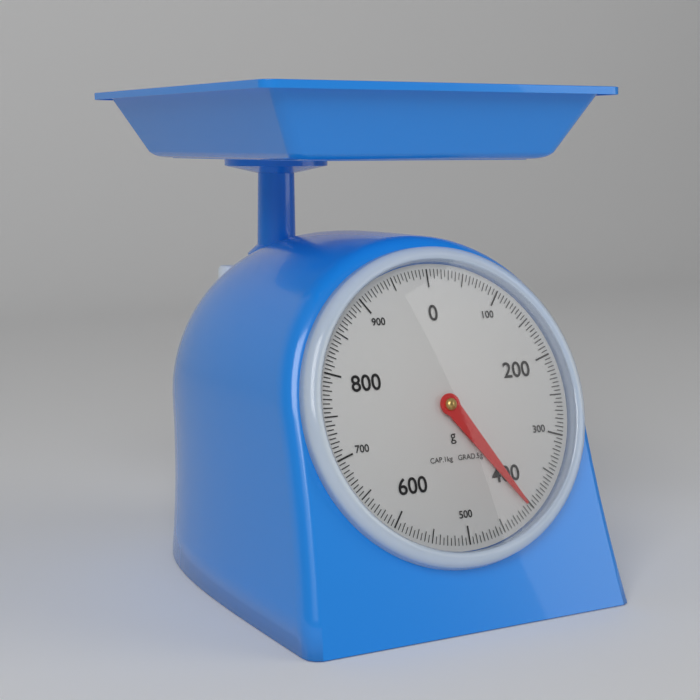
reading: 405 g
